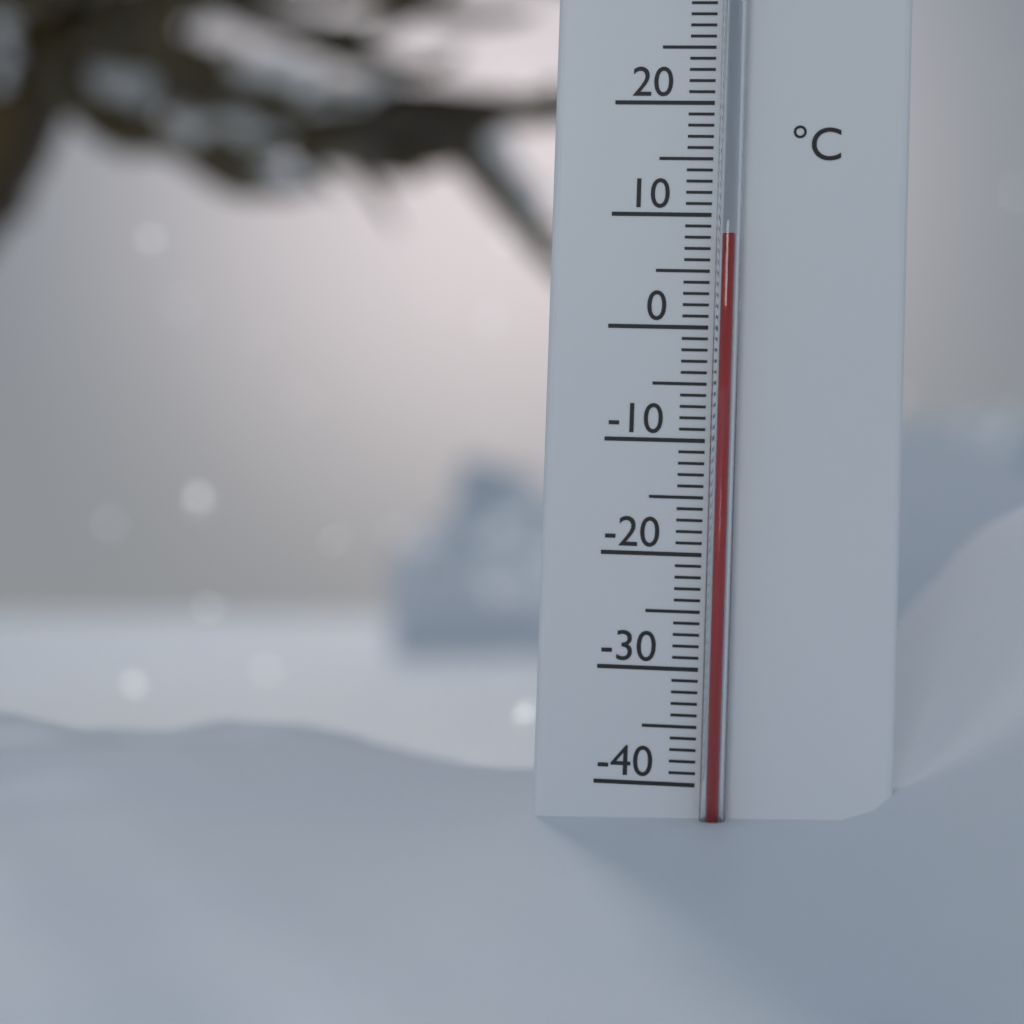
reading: 8 °C
